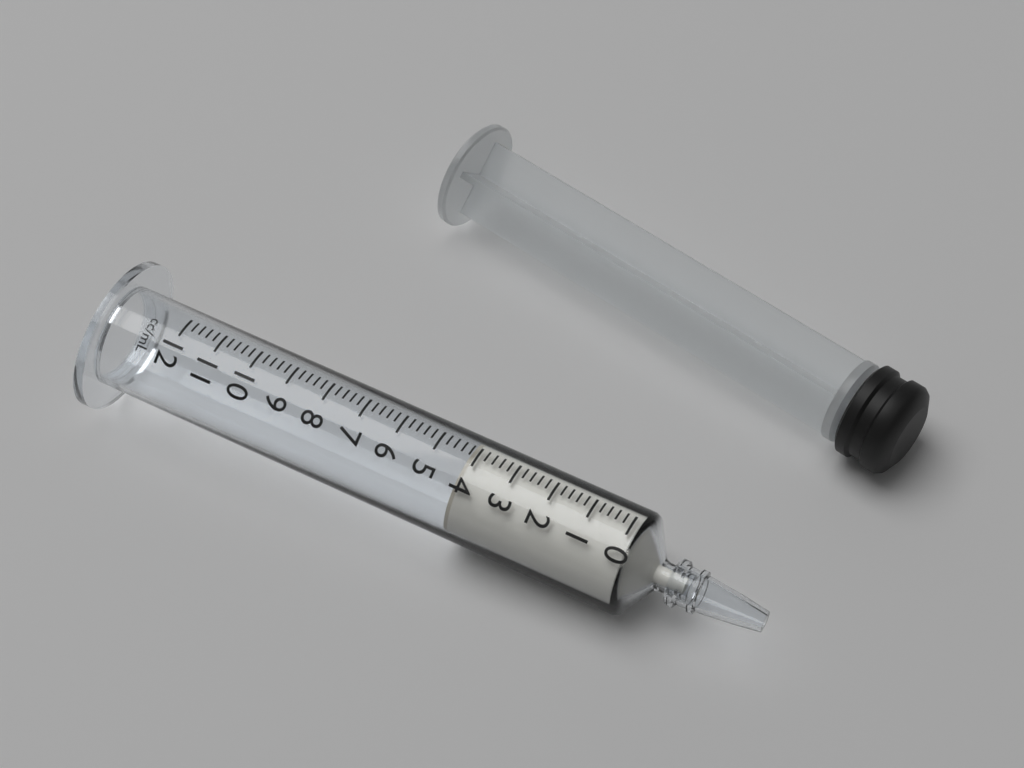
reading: 4.2 ml
